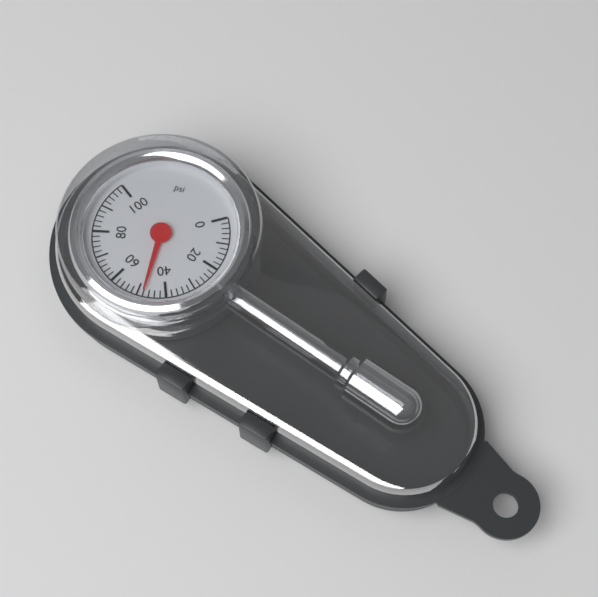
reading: 48 psi
